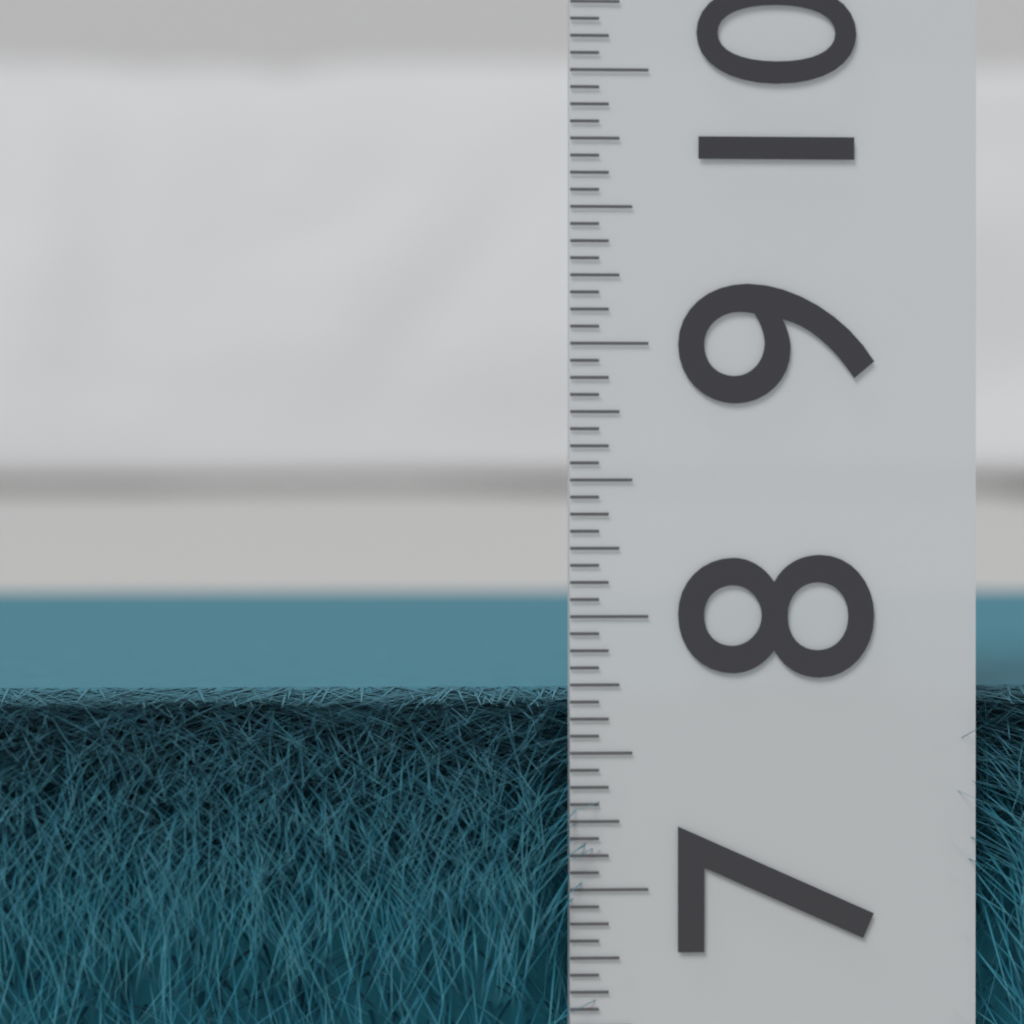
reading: 7.6875 (no unit)
